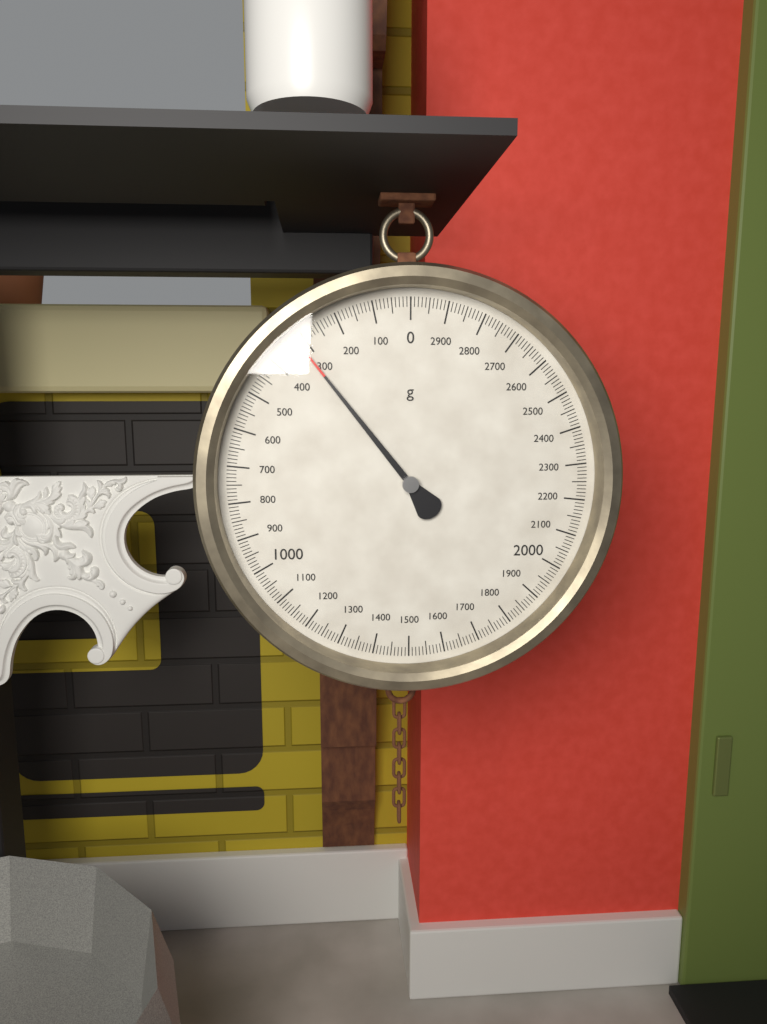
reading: 320 g
